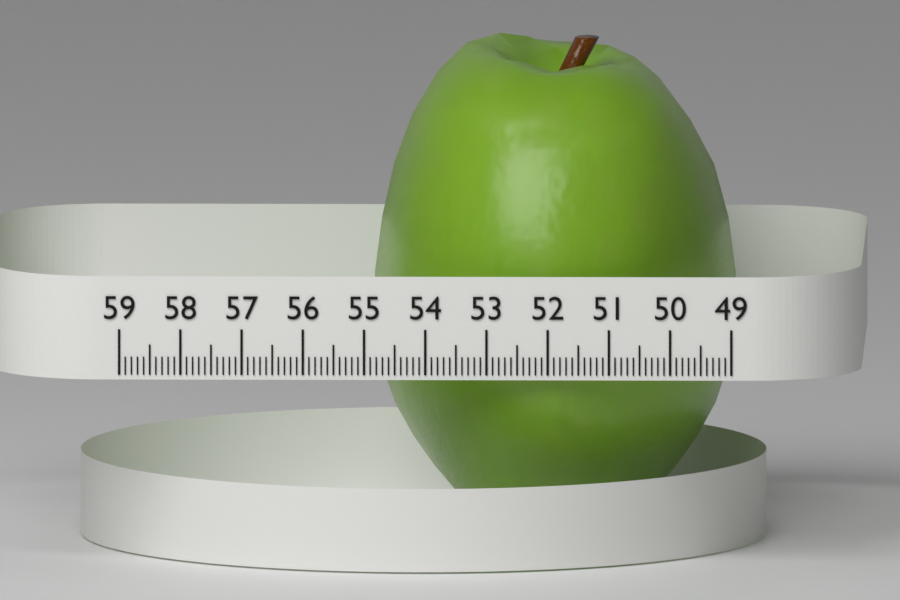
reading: 54.9 (no unit)
